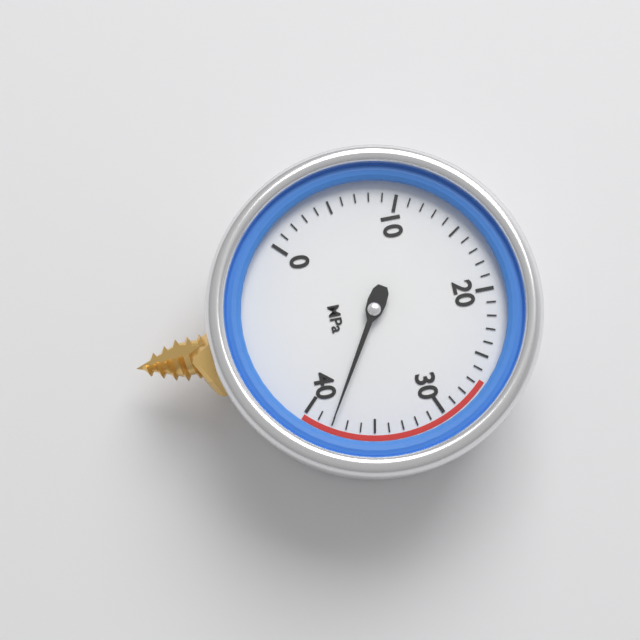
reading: 38 MPa
